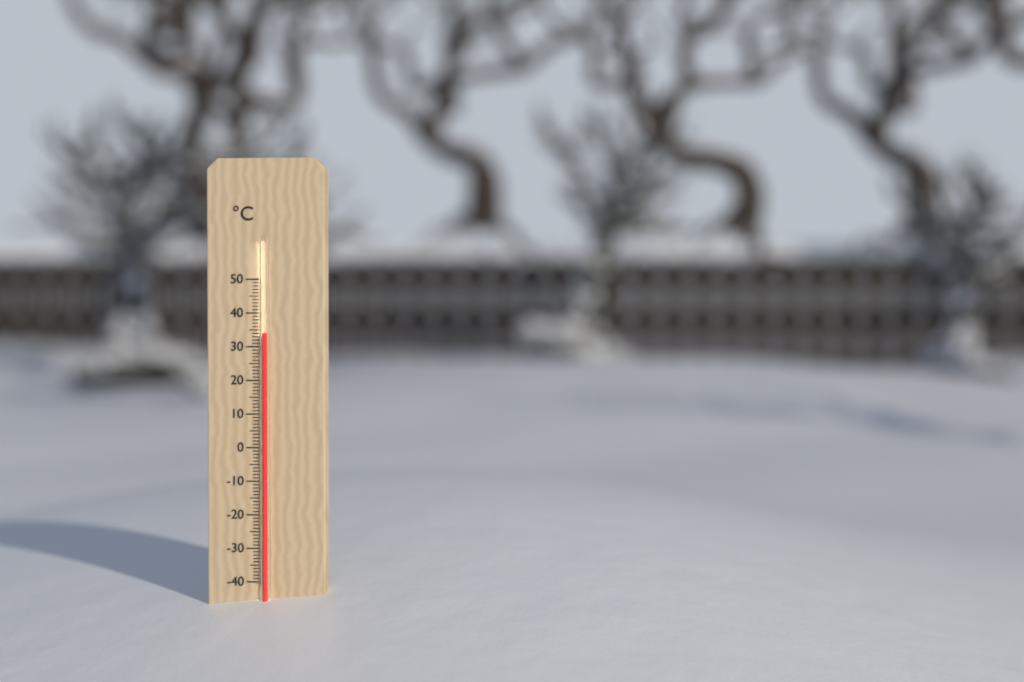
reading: 34 °C
